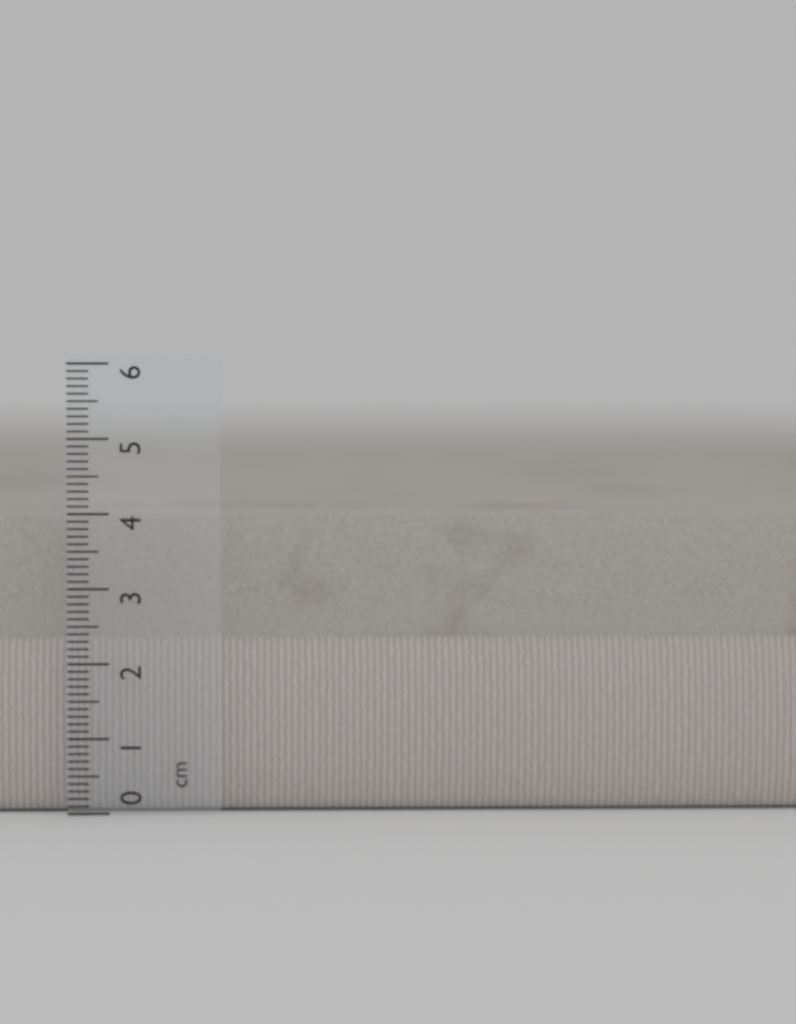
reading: 4.0 cm
